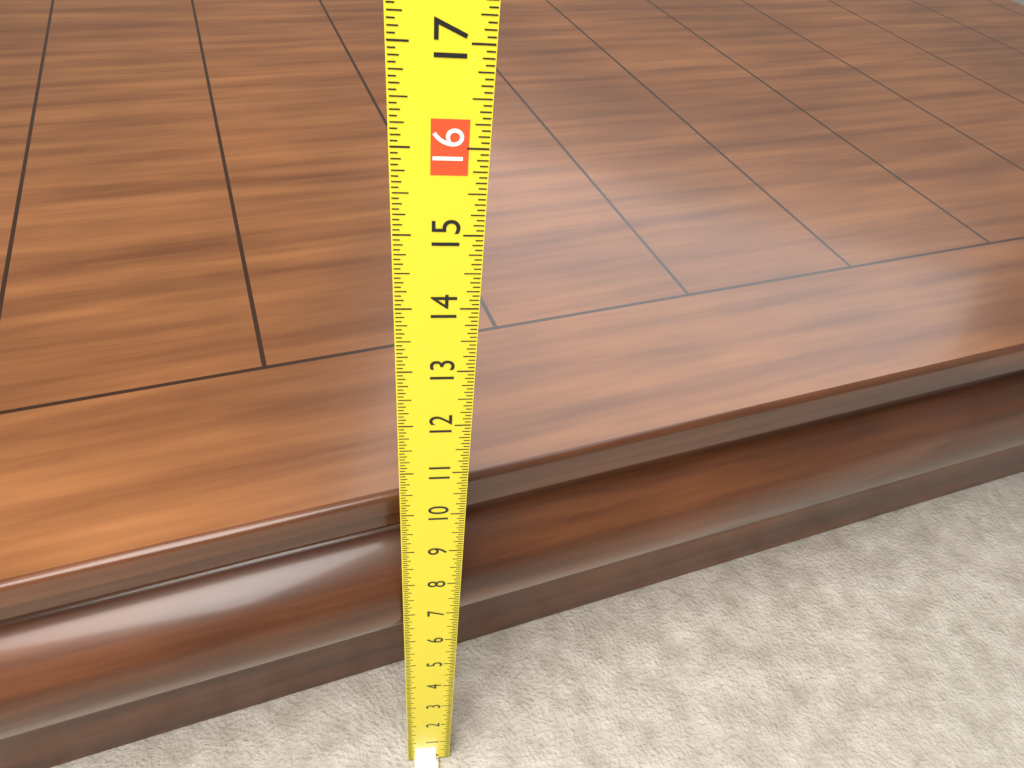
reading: 9.8750 (no unit)
